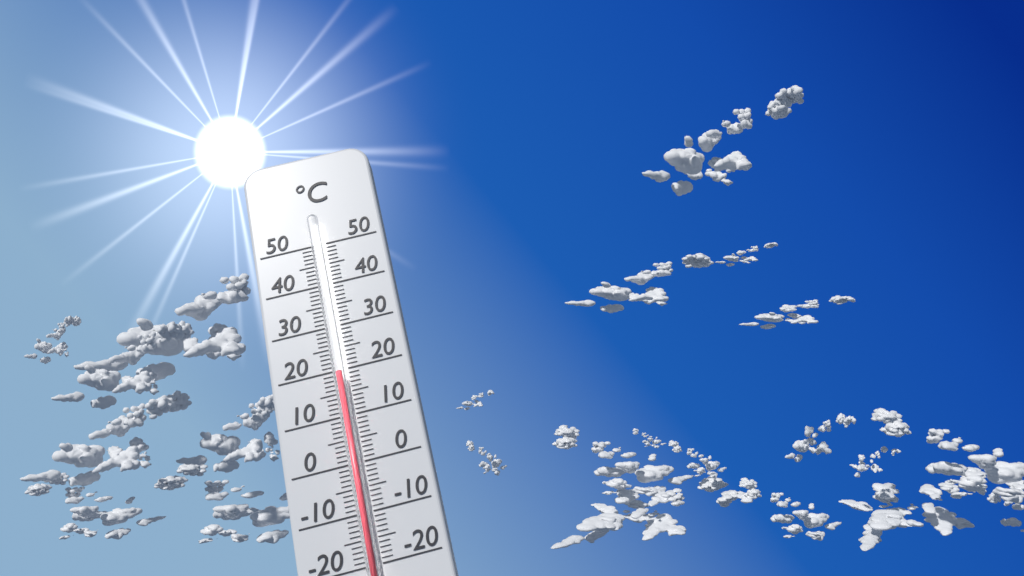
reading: 19 °C
